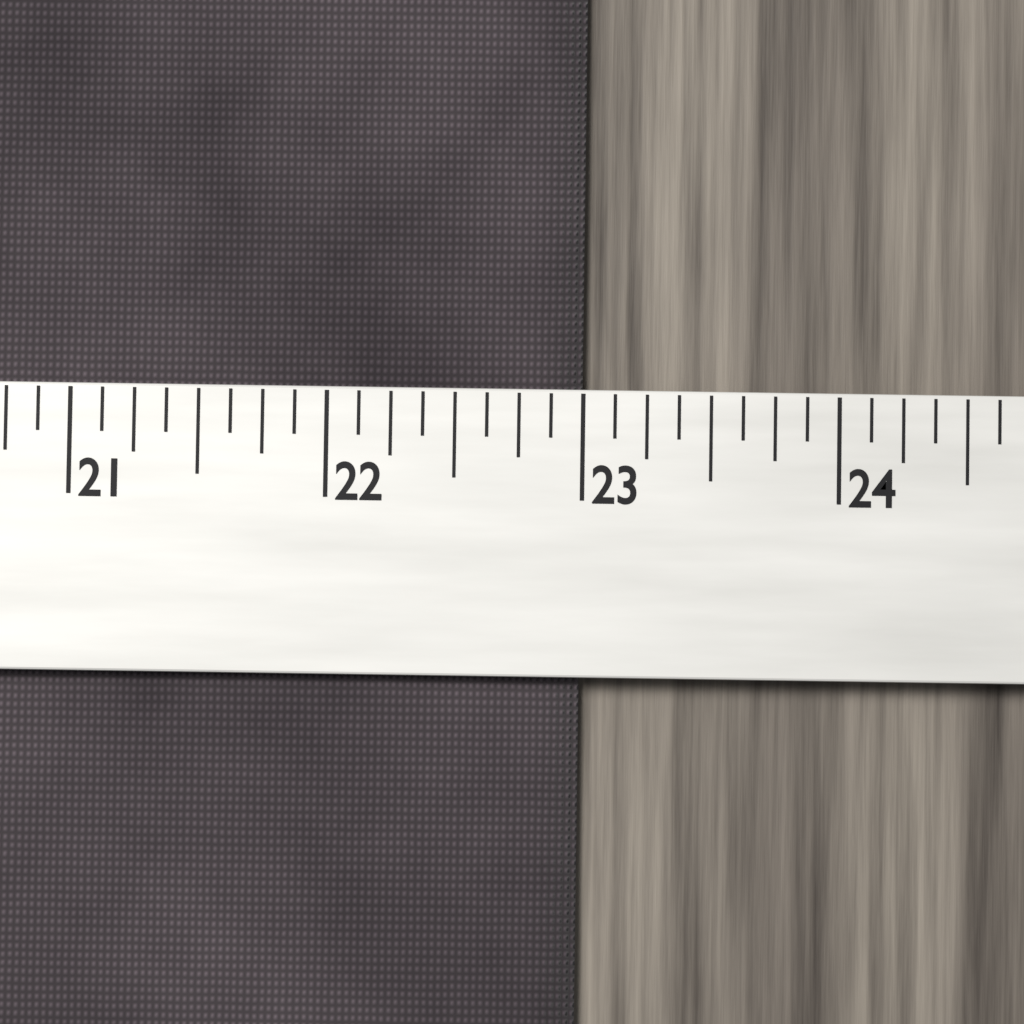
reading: 23.000 (no unit)
